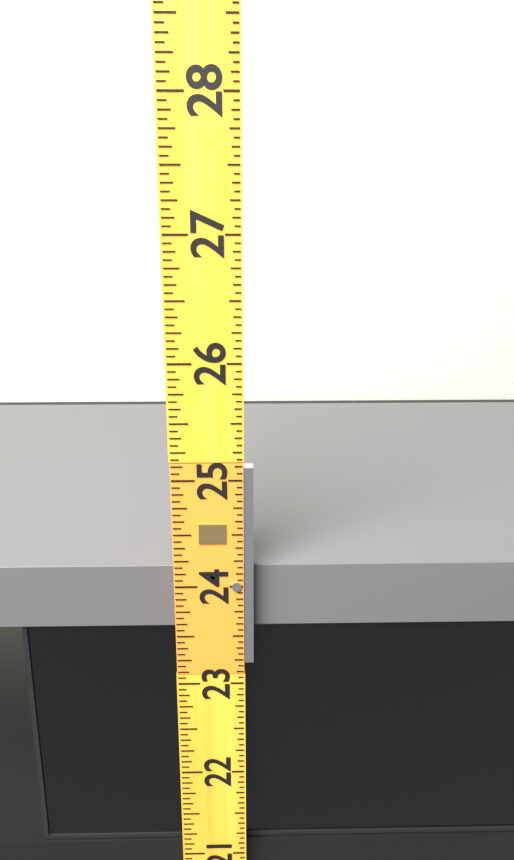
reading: 24.1250 (no unit)
